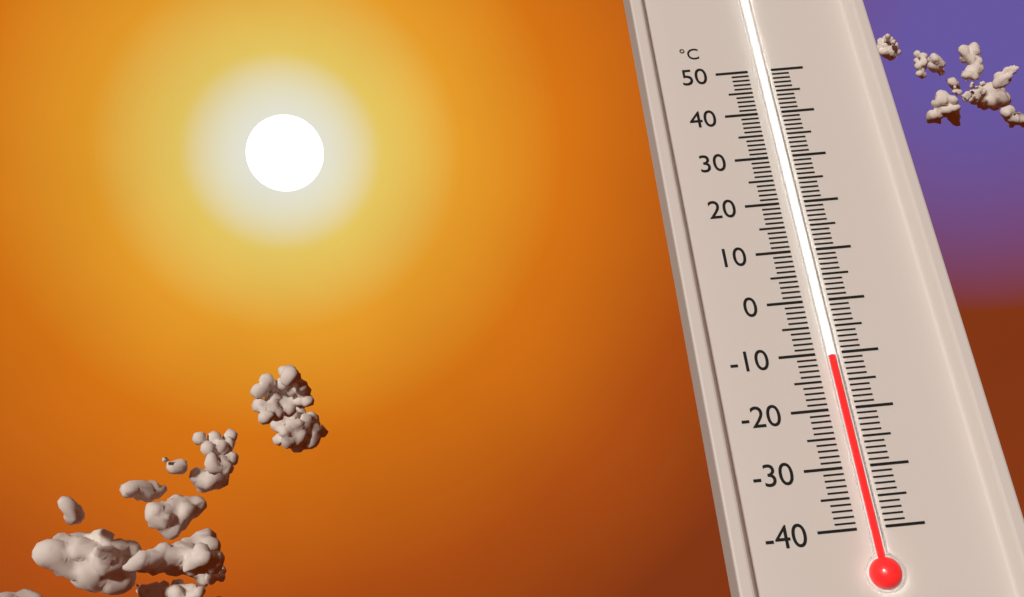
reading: -11 °C
